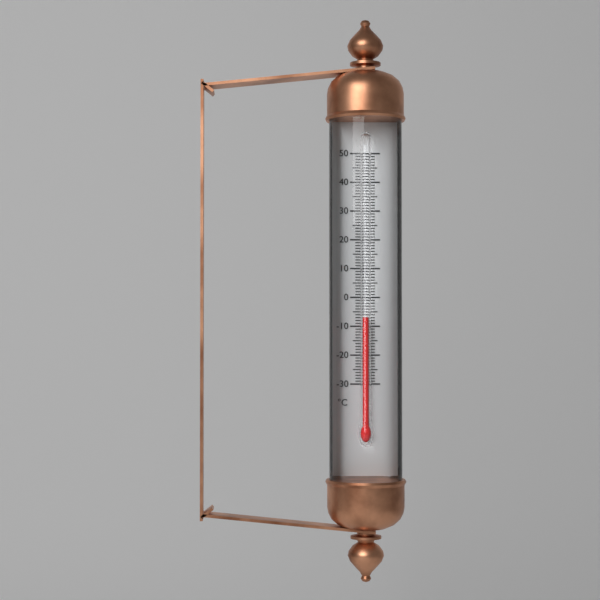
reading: -7 °C
